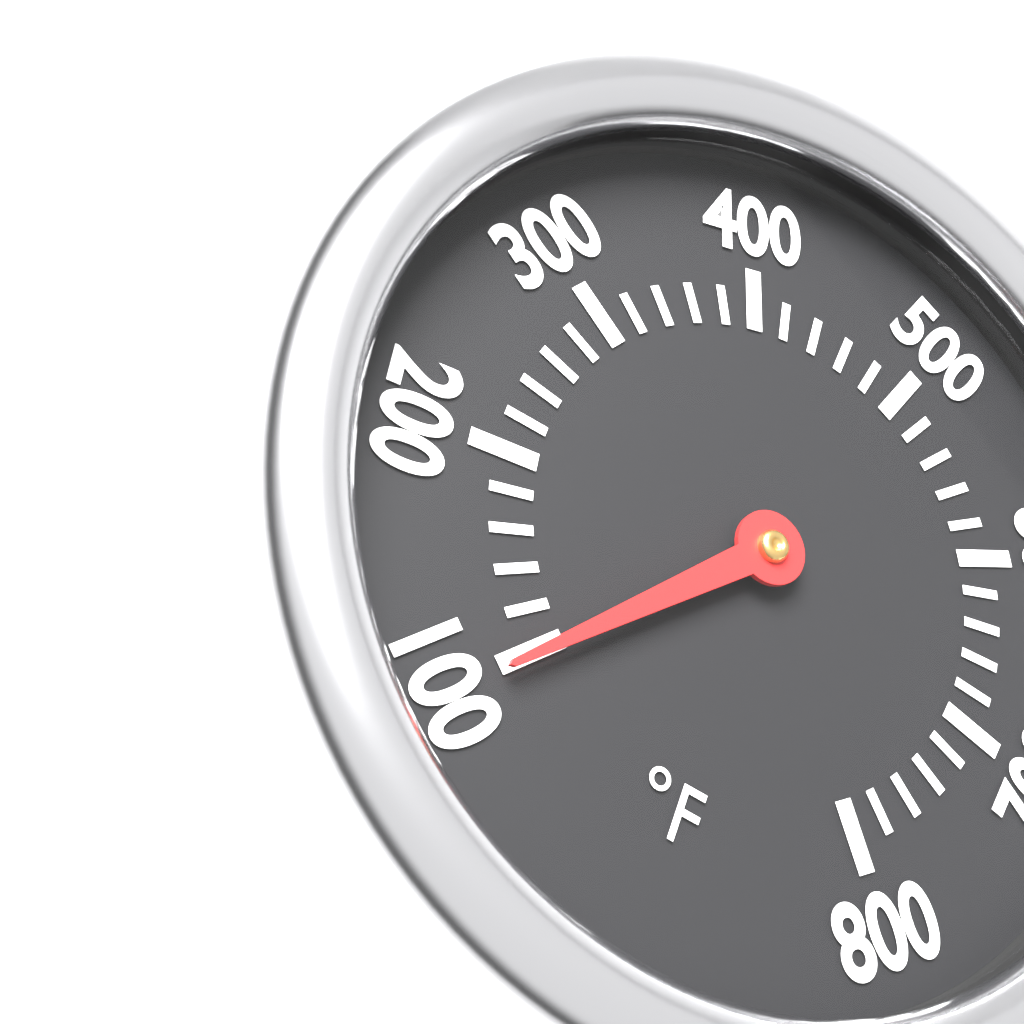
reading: 98 °F
